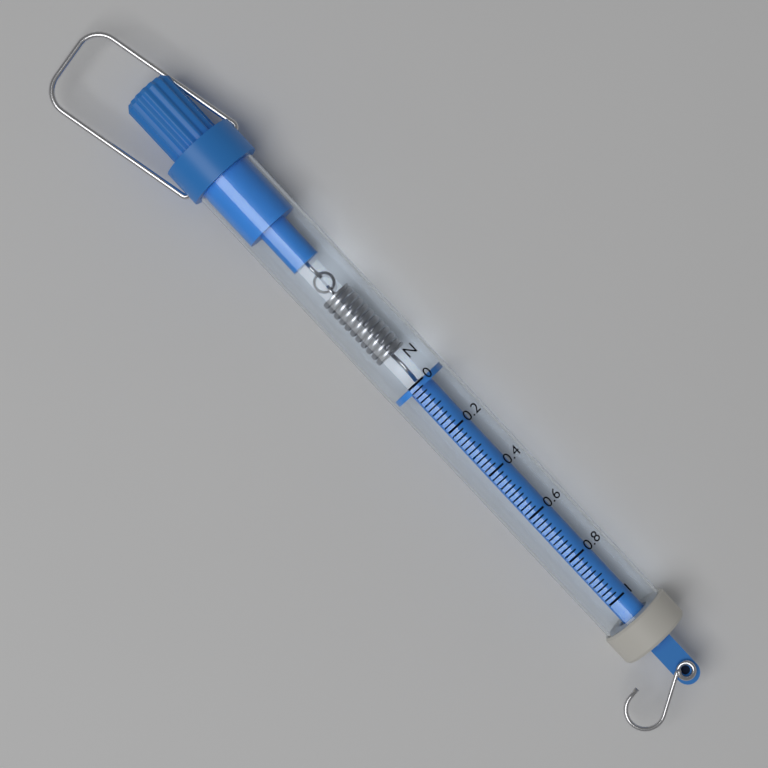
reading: 0.00 N
